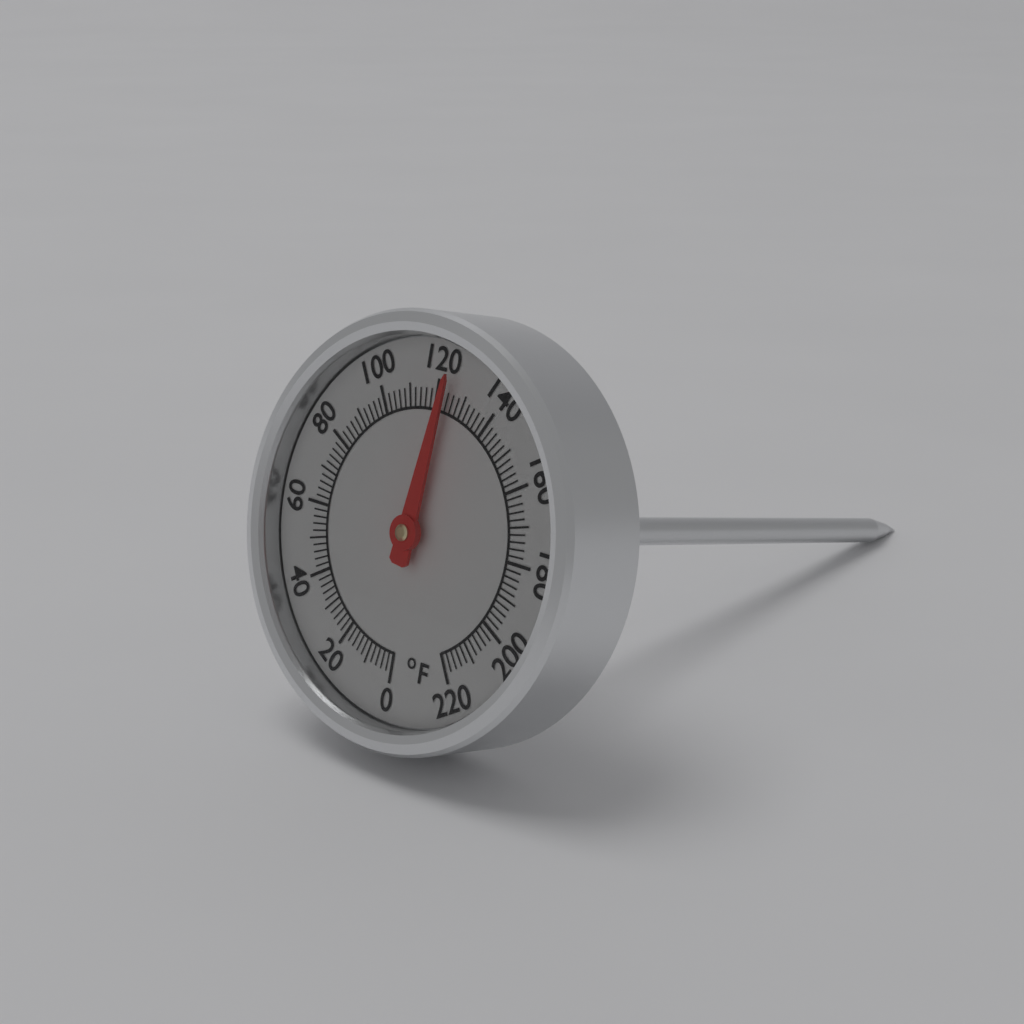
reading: 124 °F
